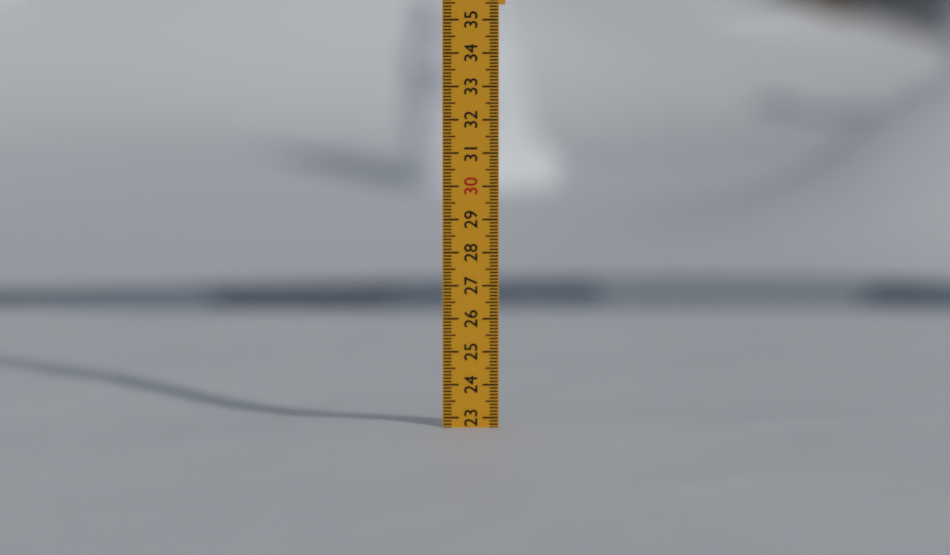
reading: 22.7 (no unit)
